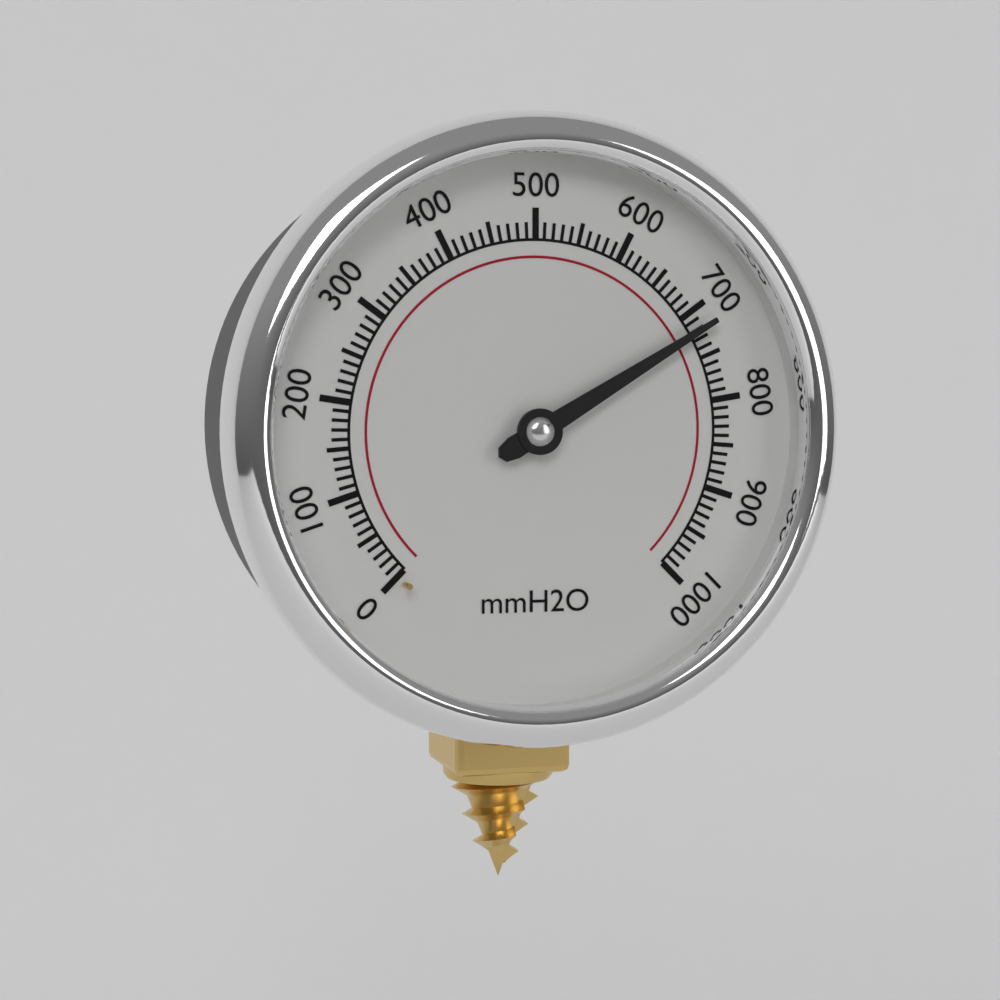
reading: 720 mmH2O
